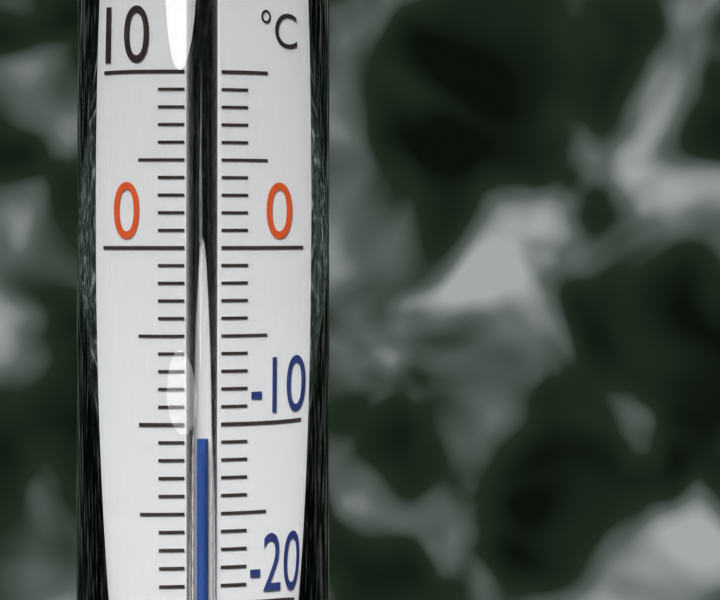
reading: -11 °C
